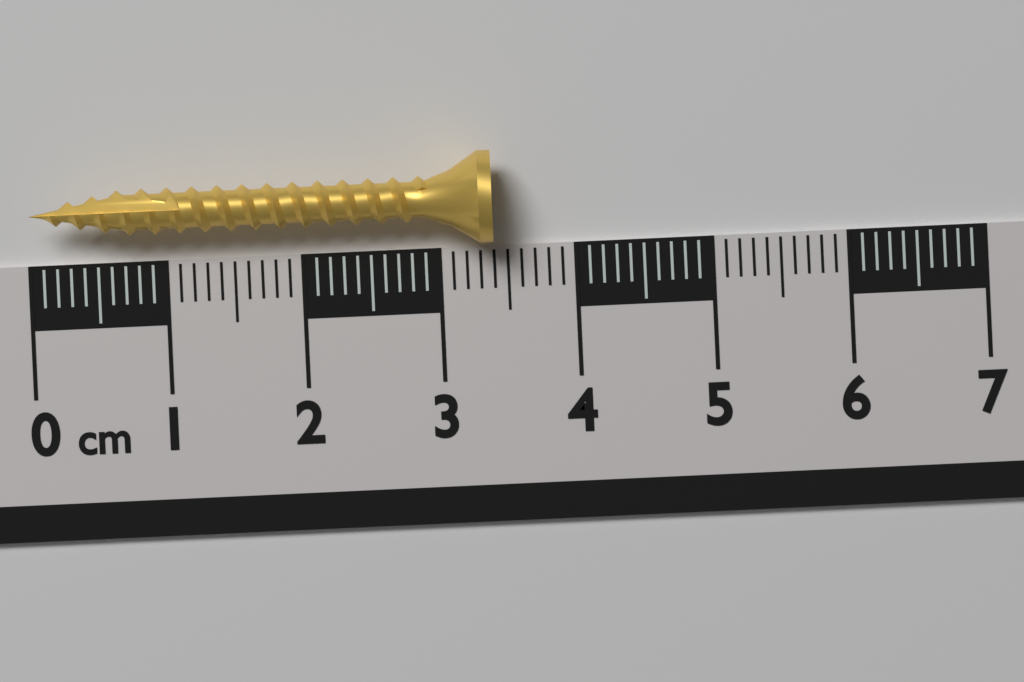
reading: 3.4 cm
